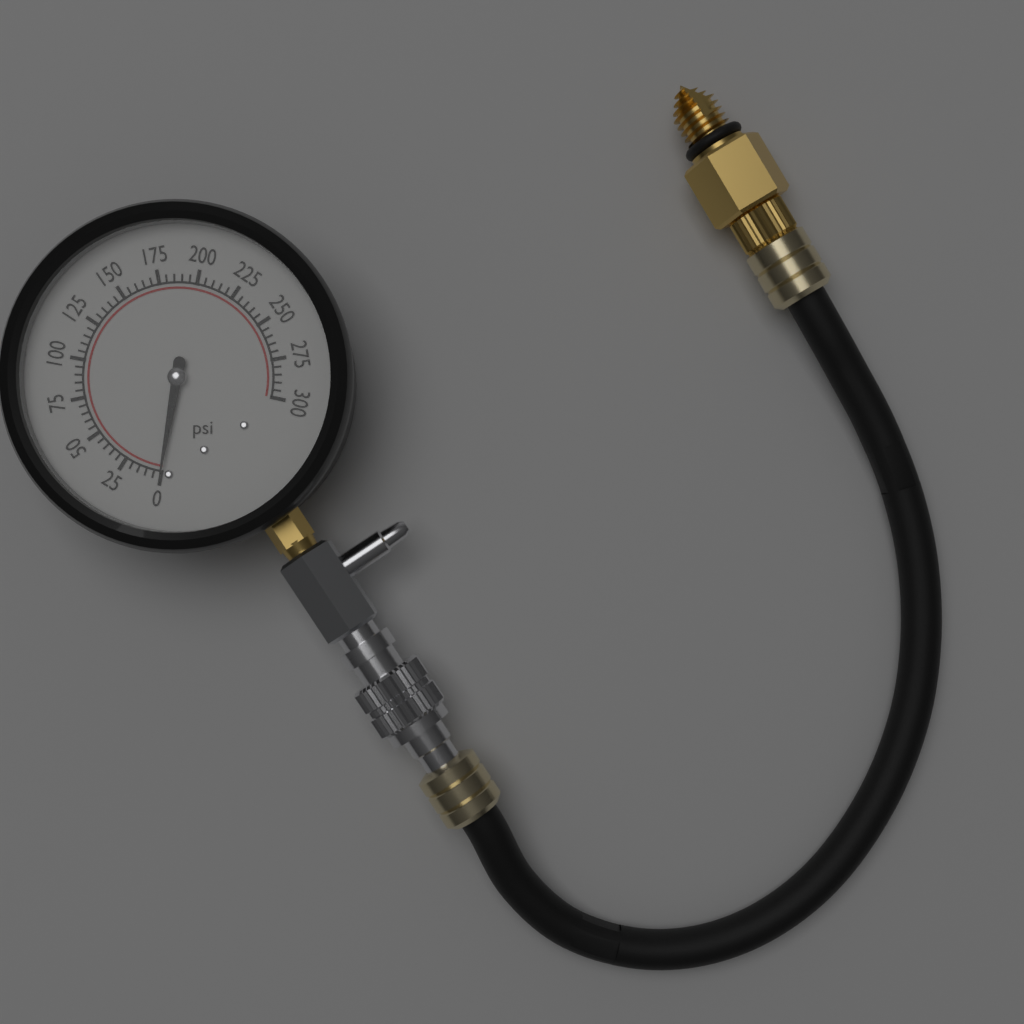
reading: 0 psi
